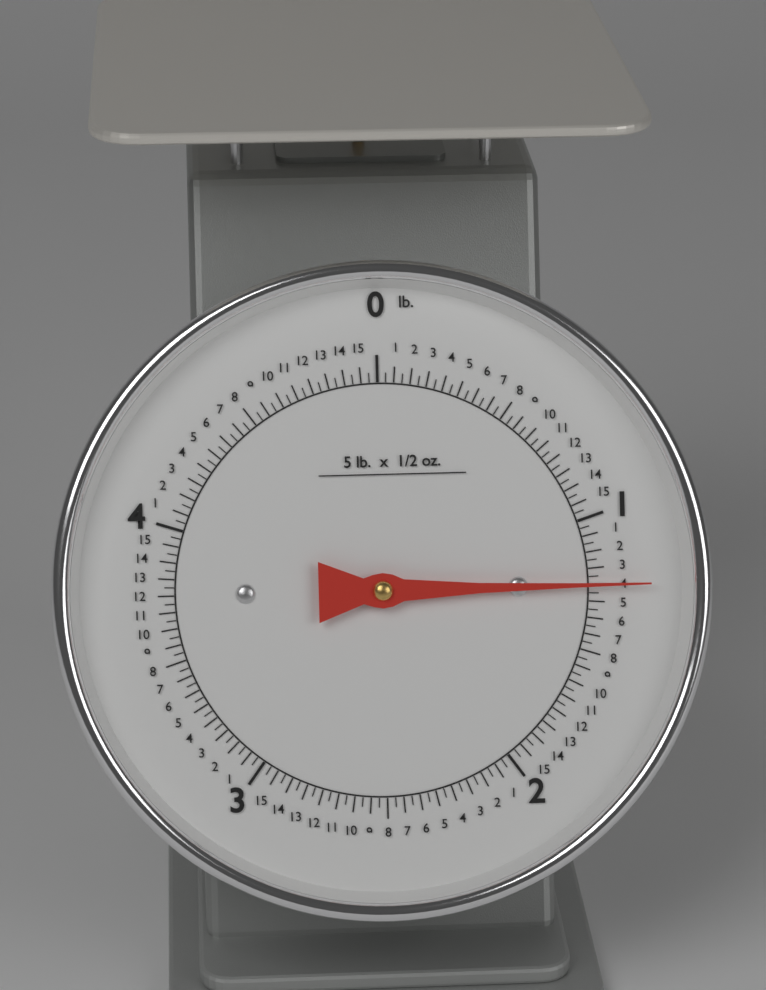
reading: 1.25000 lb
